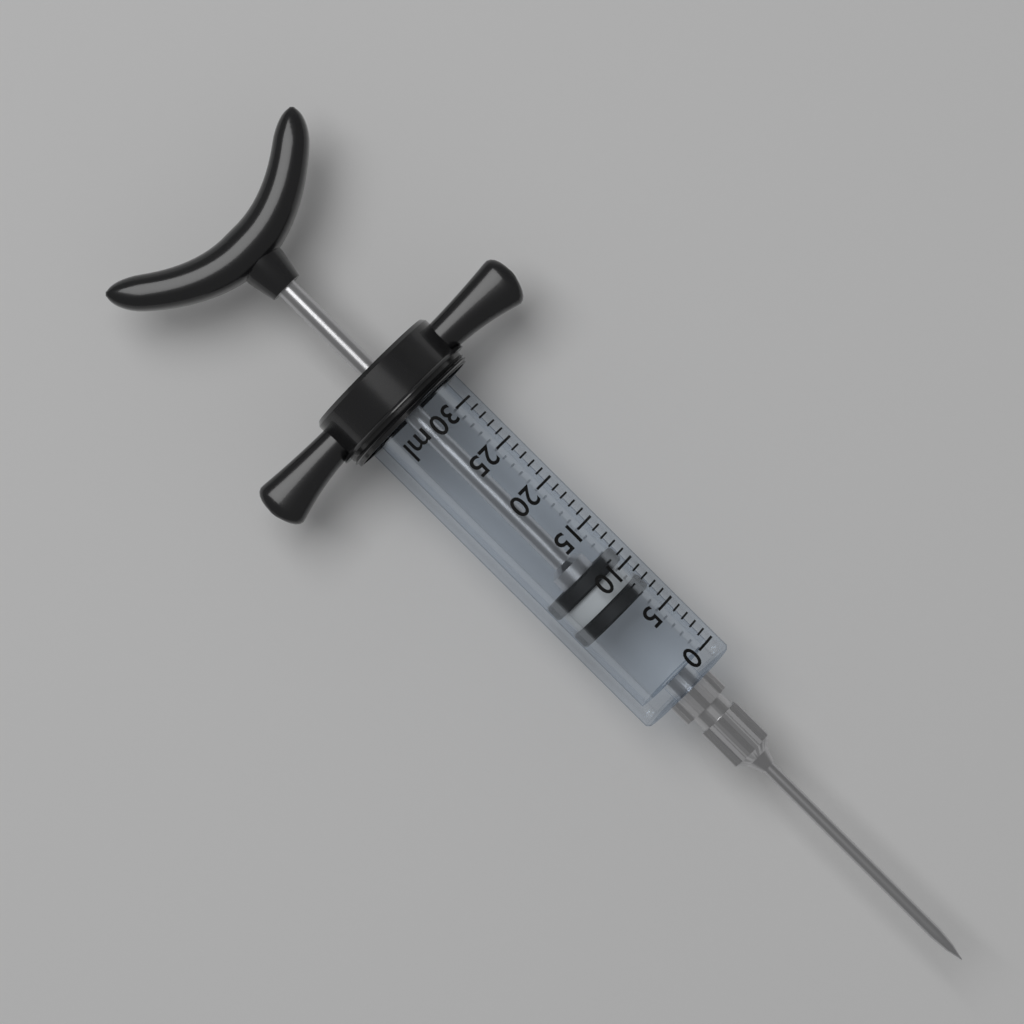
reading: 7 ml
